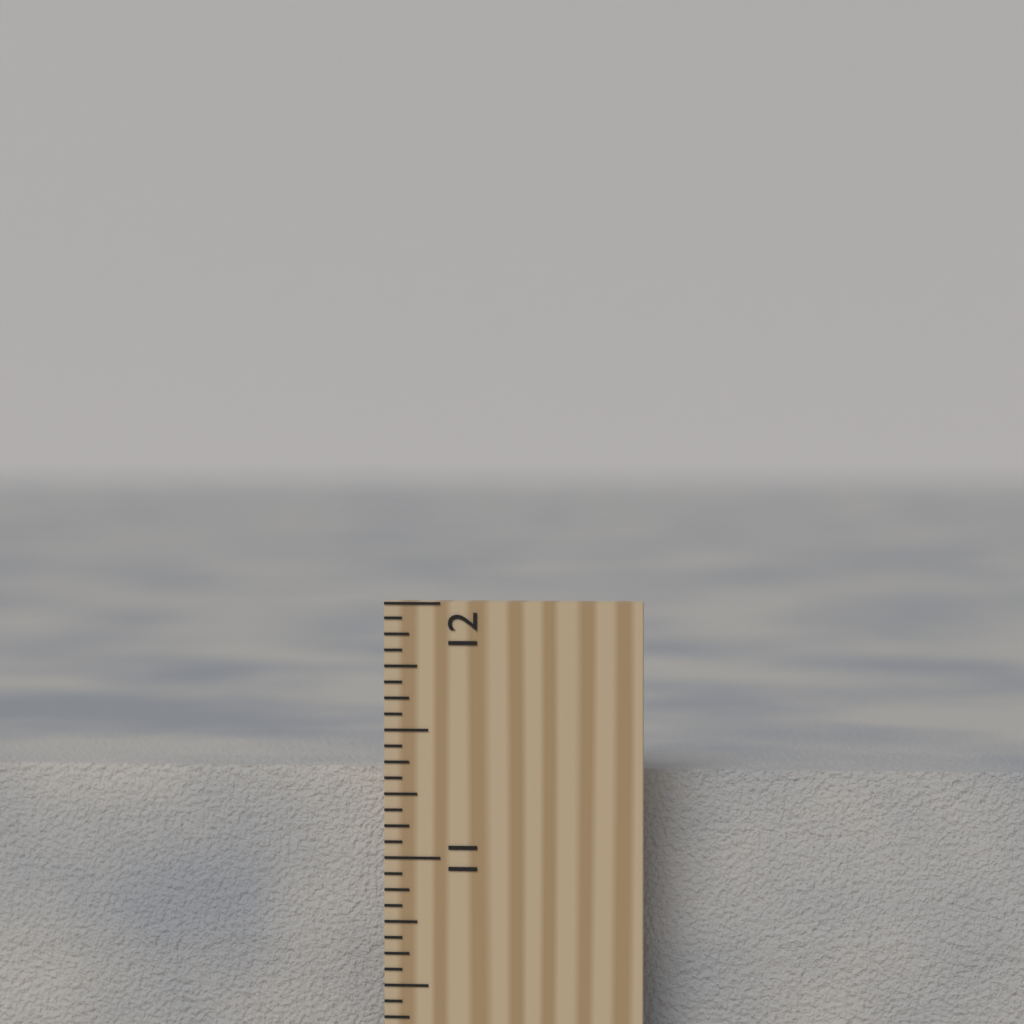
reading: 11.3125 inch
